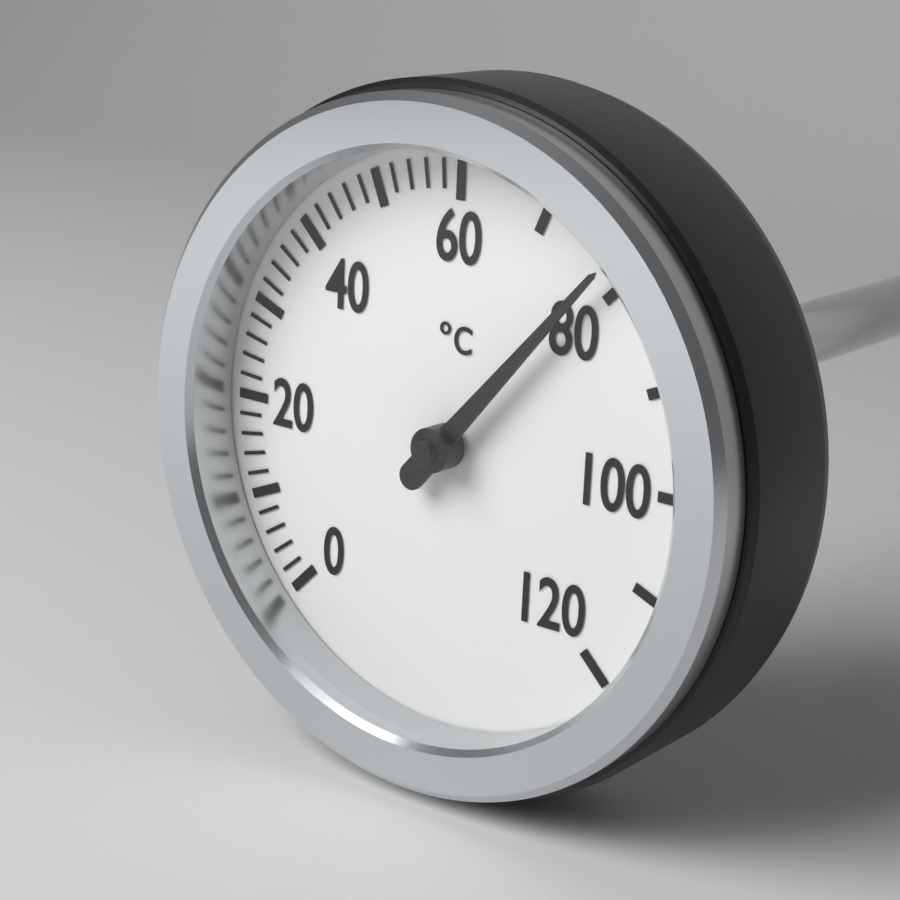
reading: 78 °C
